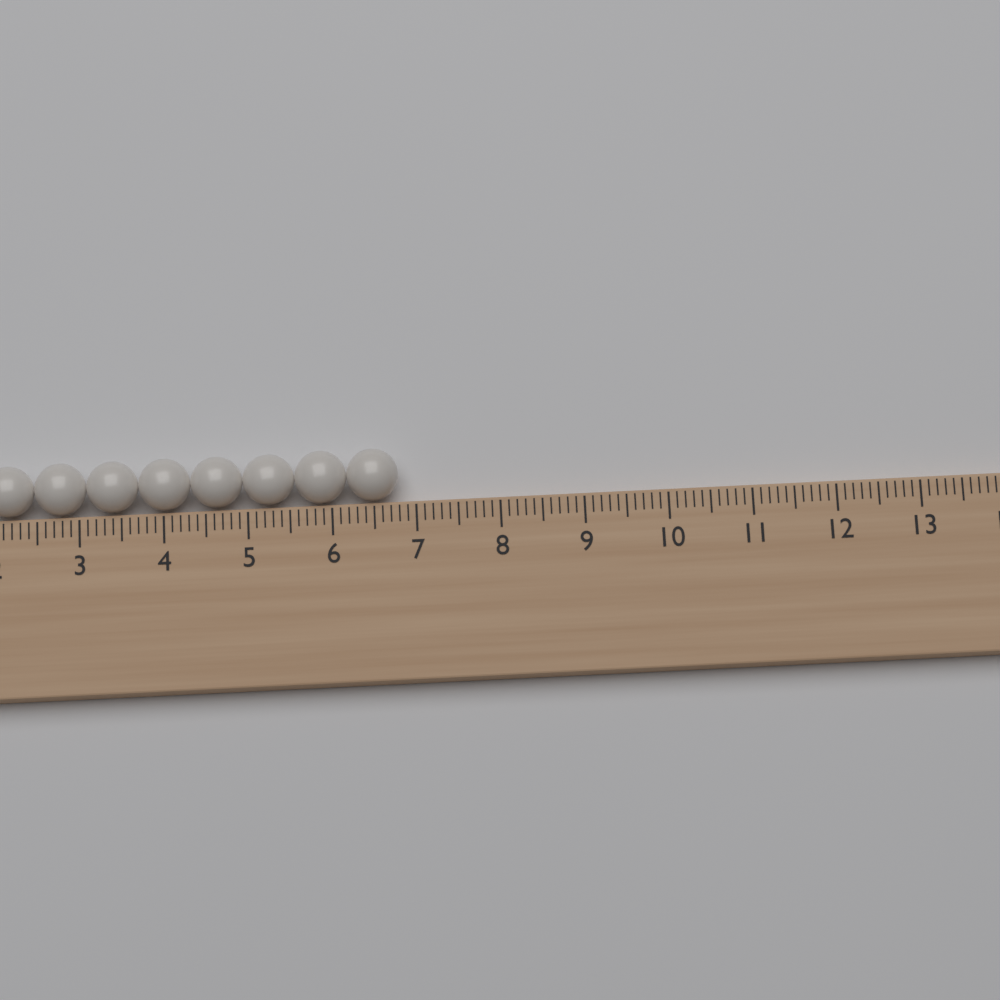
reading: 6.8 (no unit)
